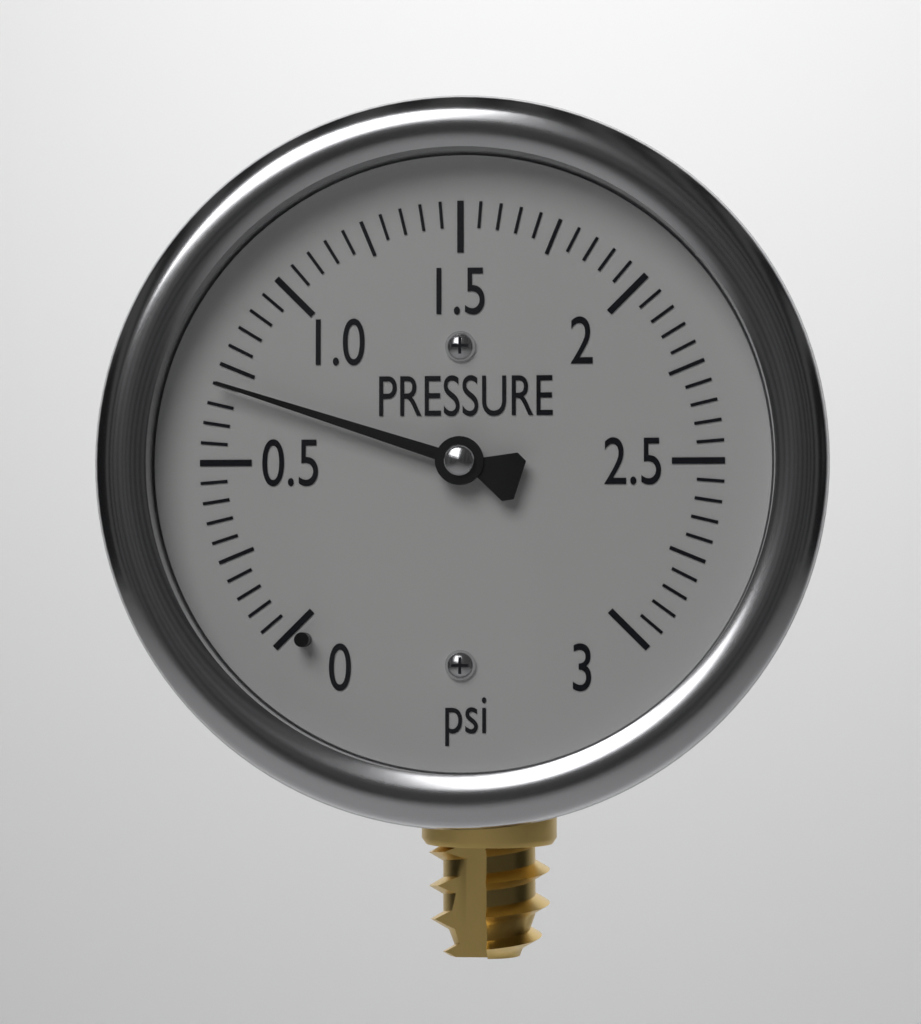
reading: 0.70 psi
